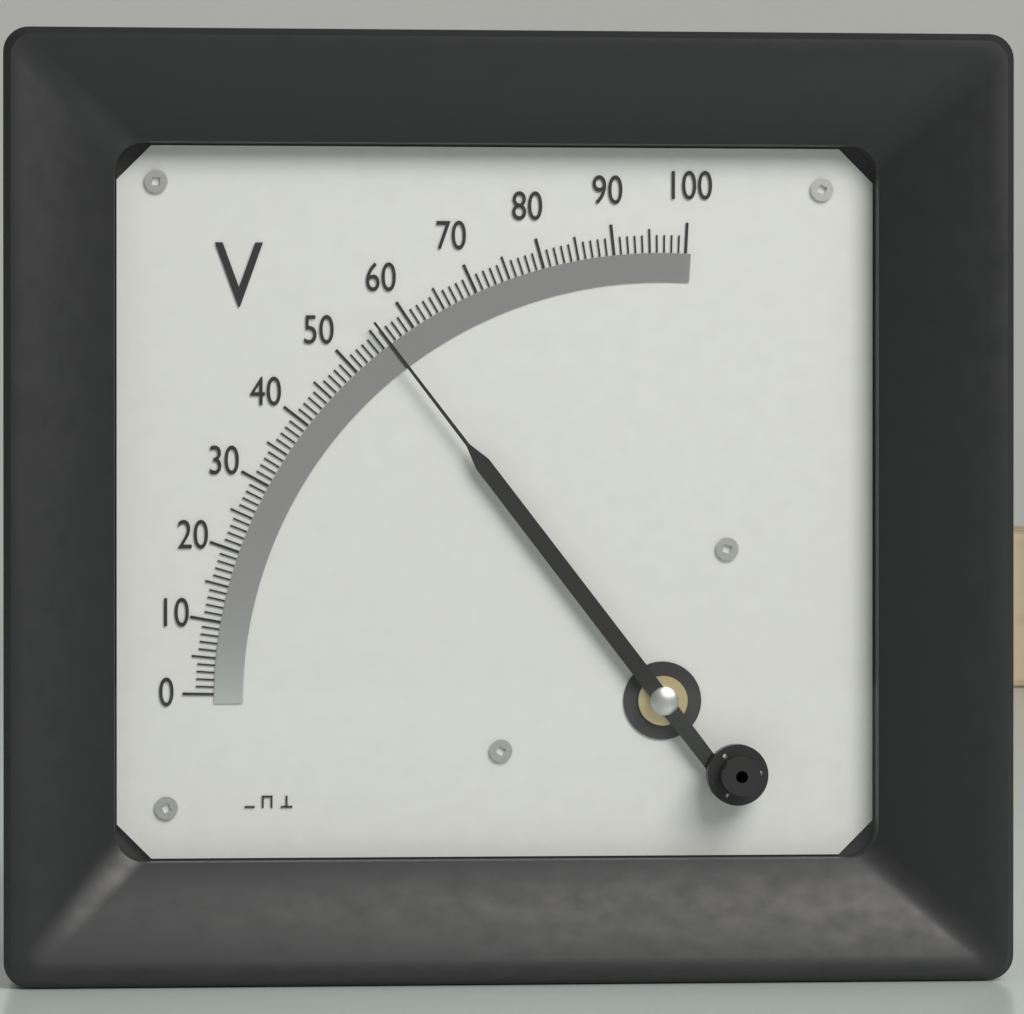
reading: 56 V
